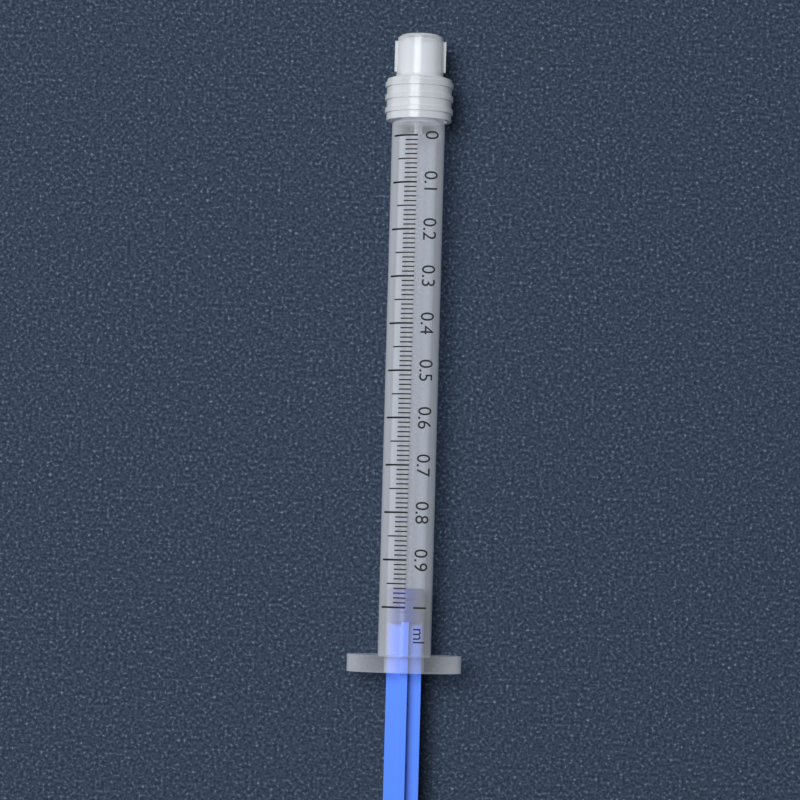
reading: 0.96 ml
